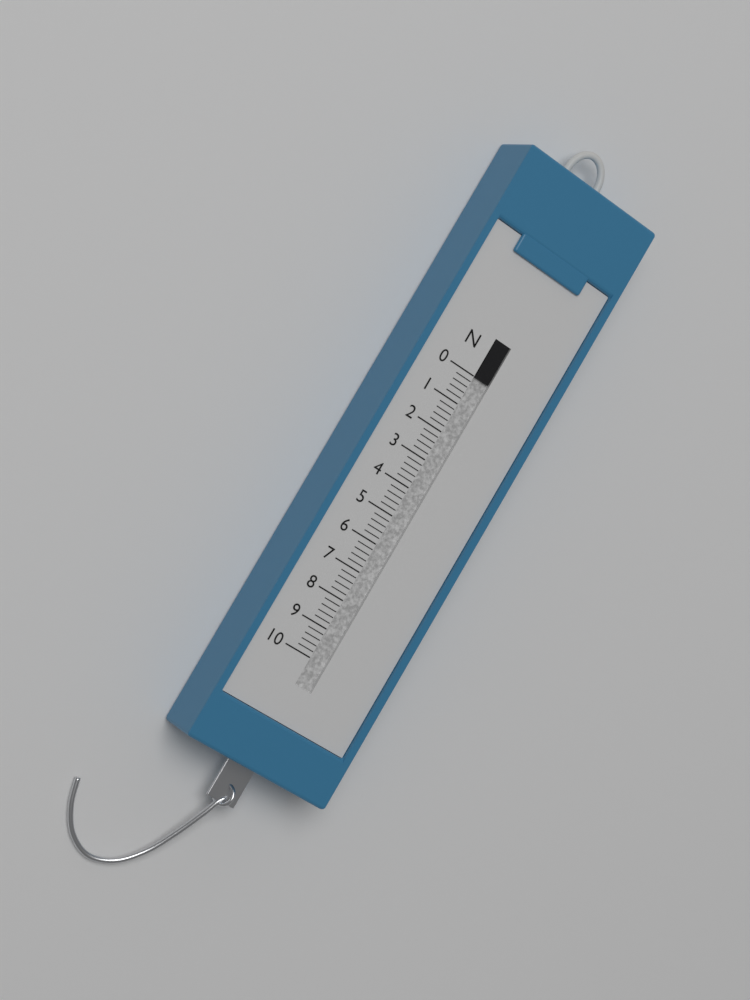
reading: 0.0 N
